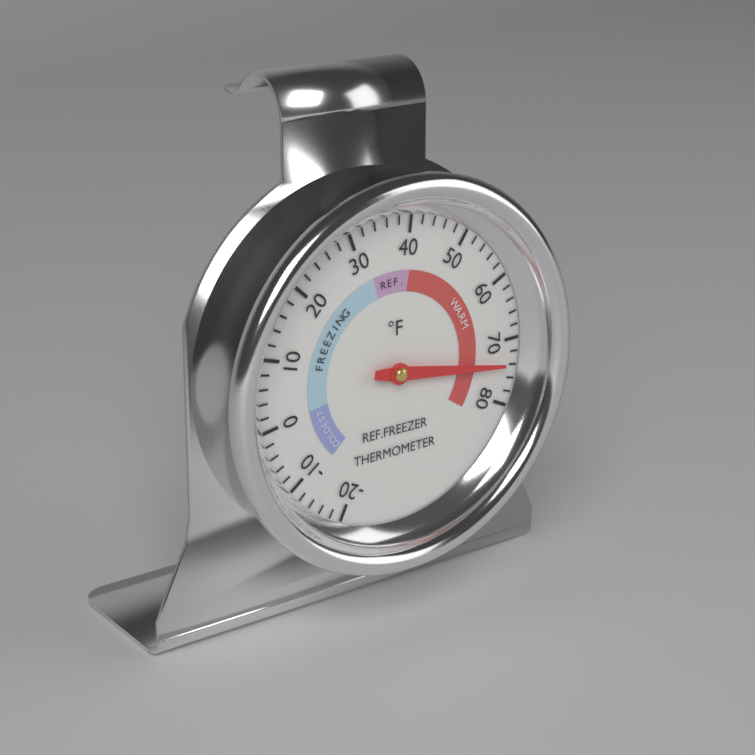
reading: 74 °F
